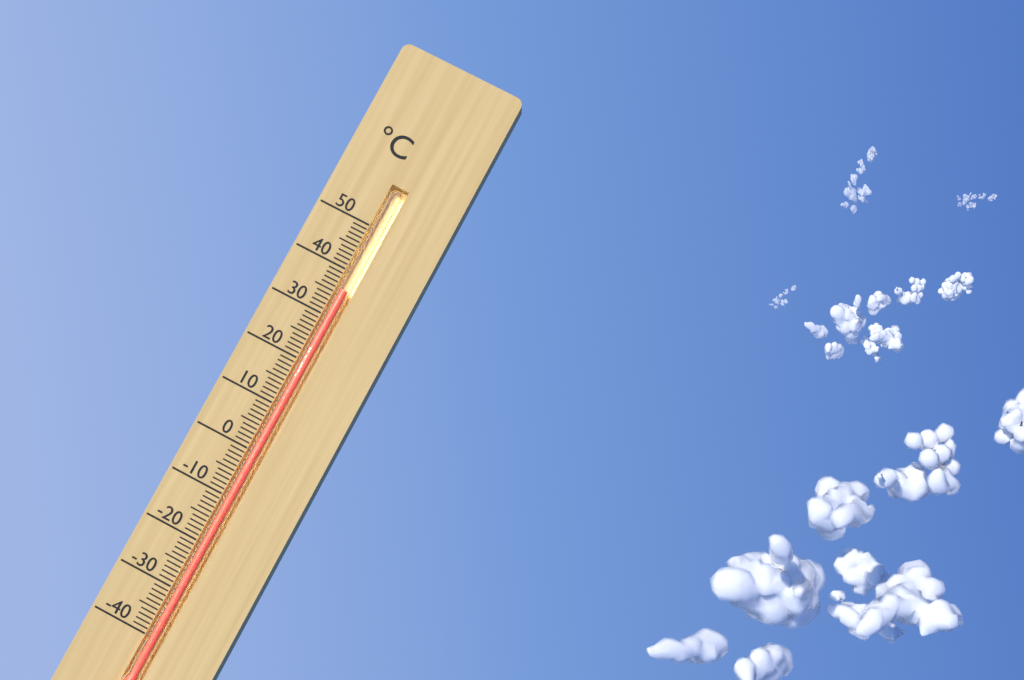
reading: 36 °C
